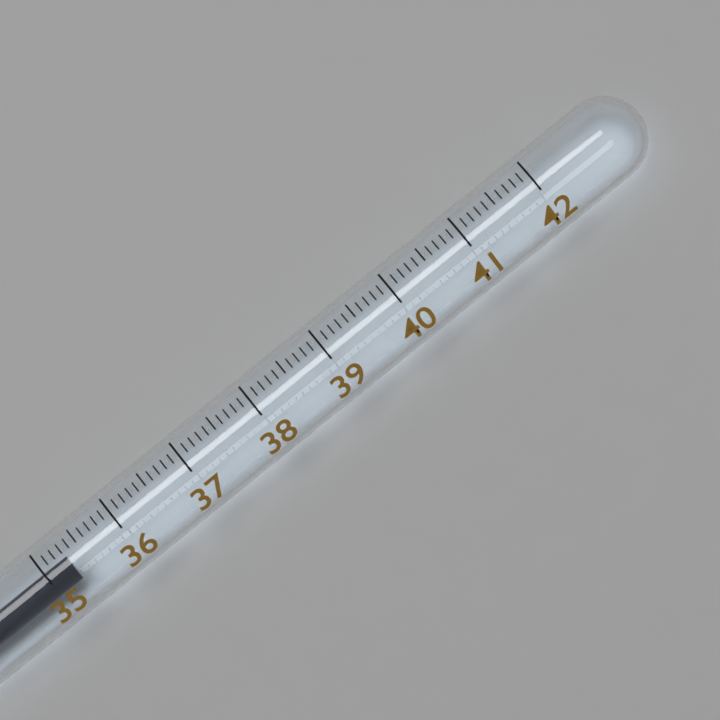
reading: 35.3 (no unit)
